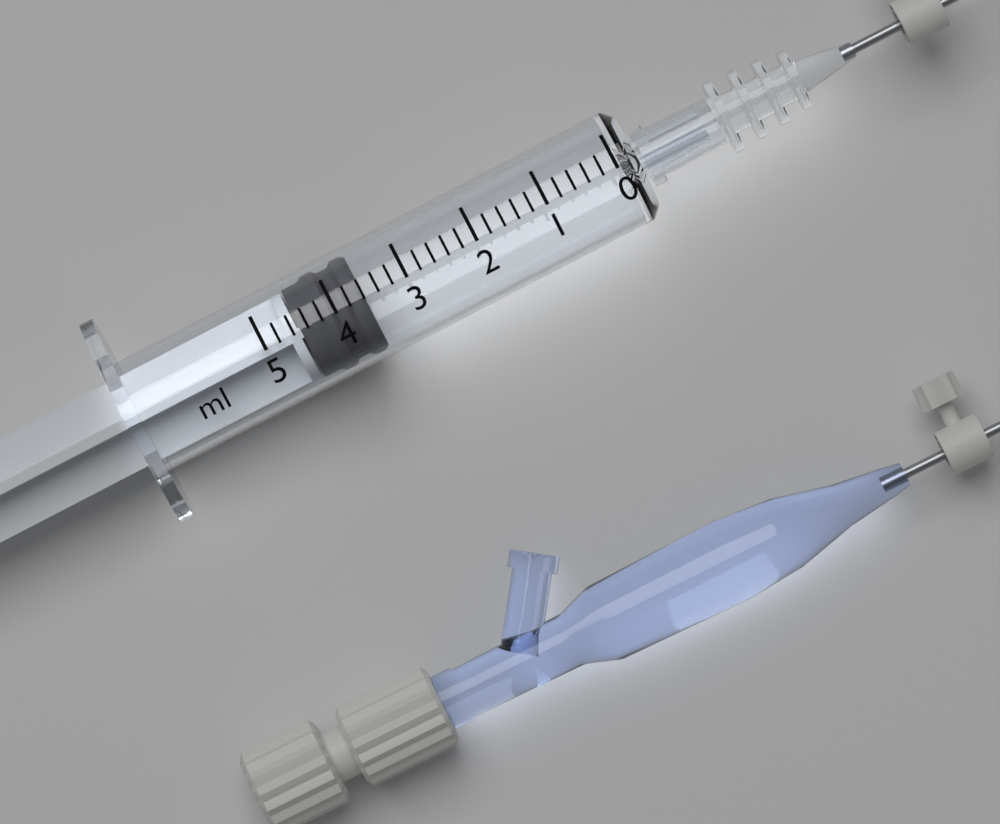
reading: 3.6 ml
